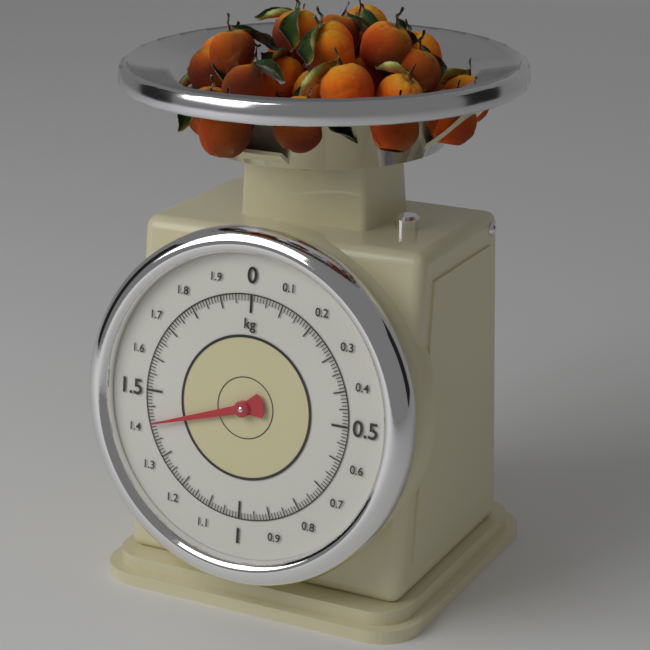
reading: 1.40 kg
